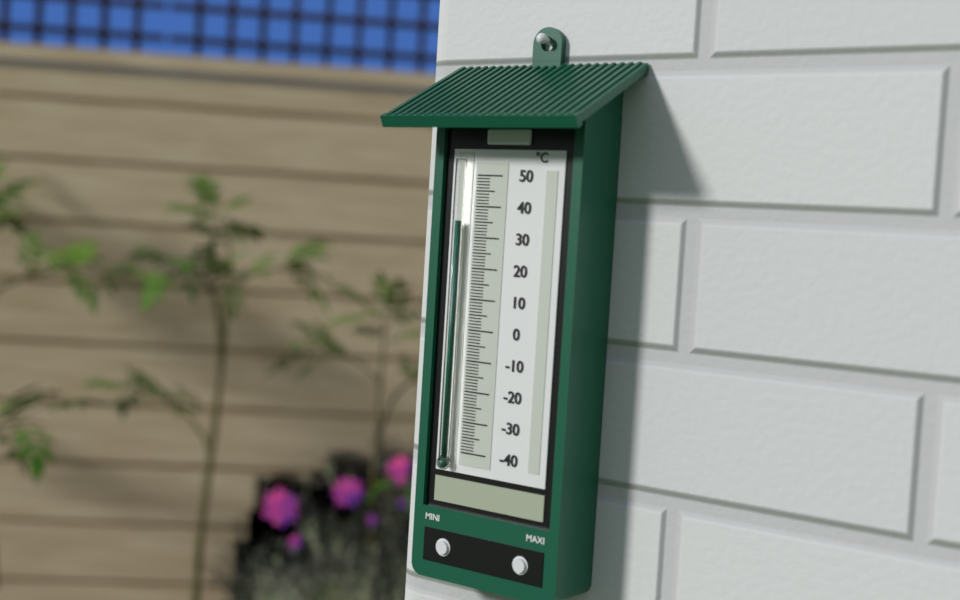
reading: 35 °C
